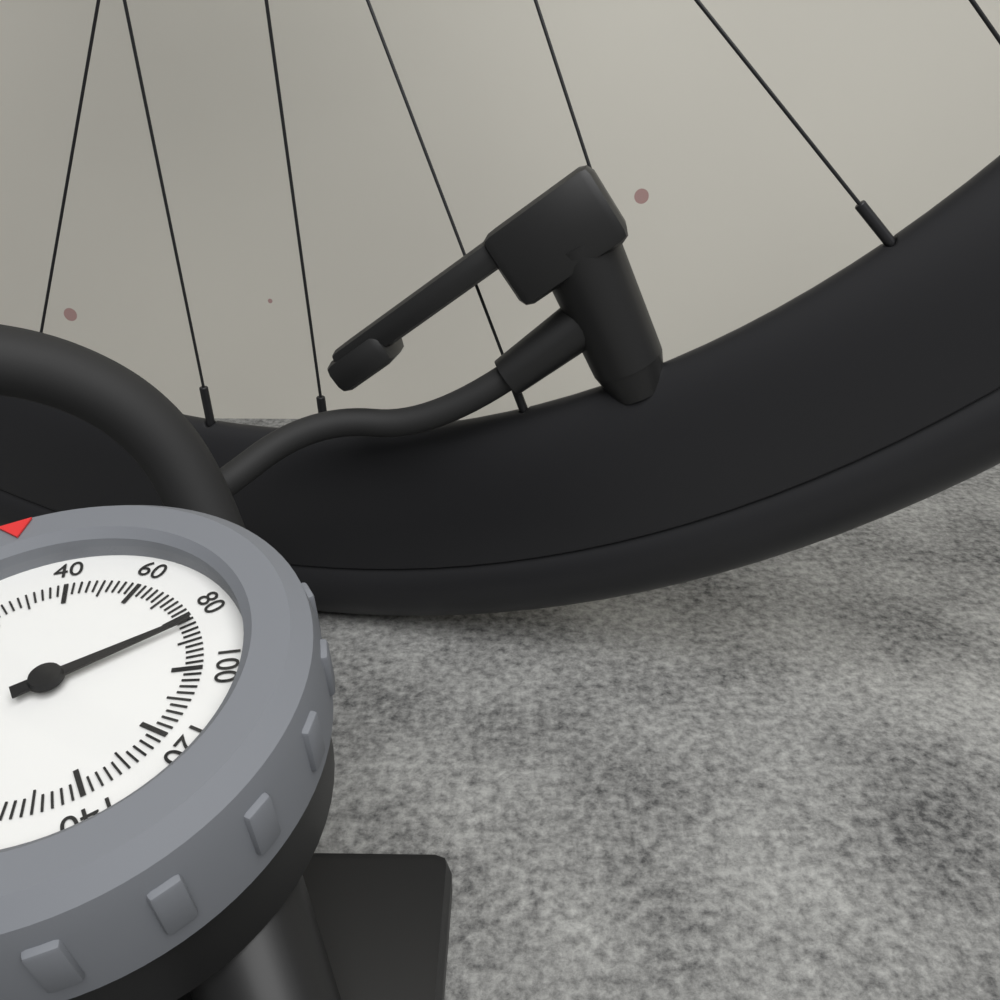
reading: 84 psi
